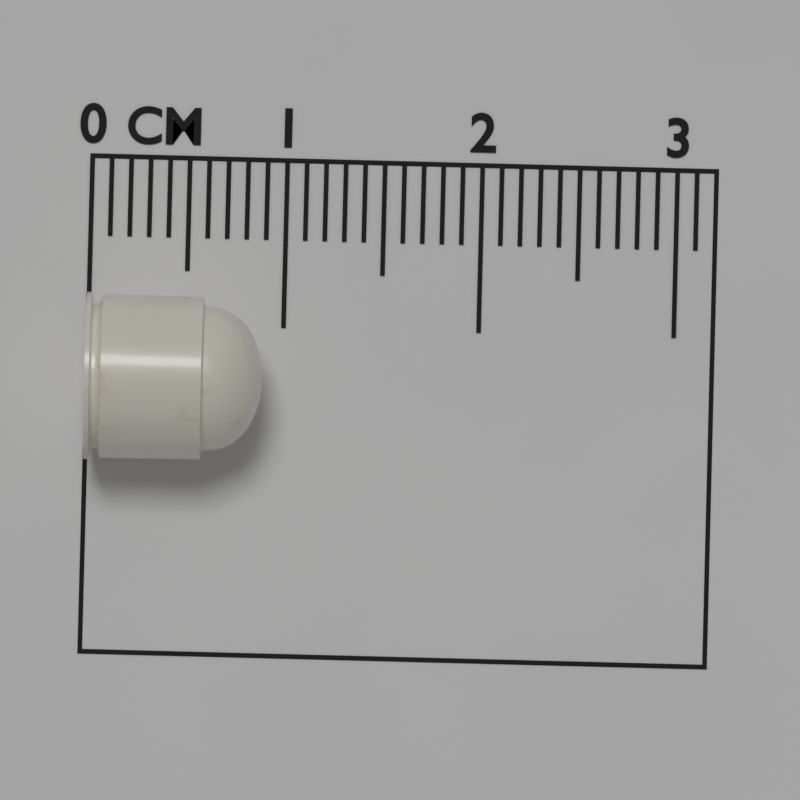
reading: 0.9 cm
